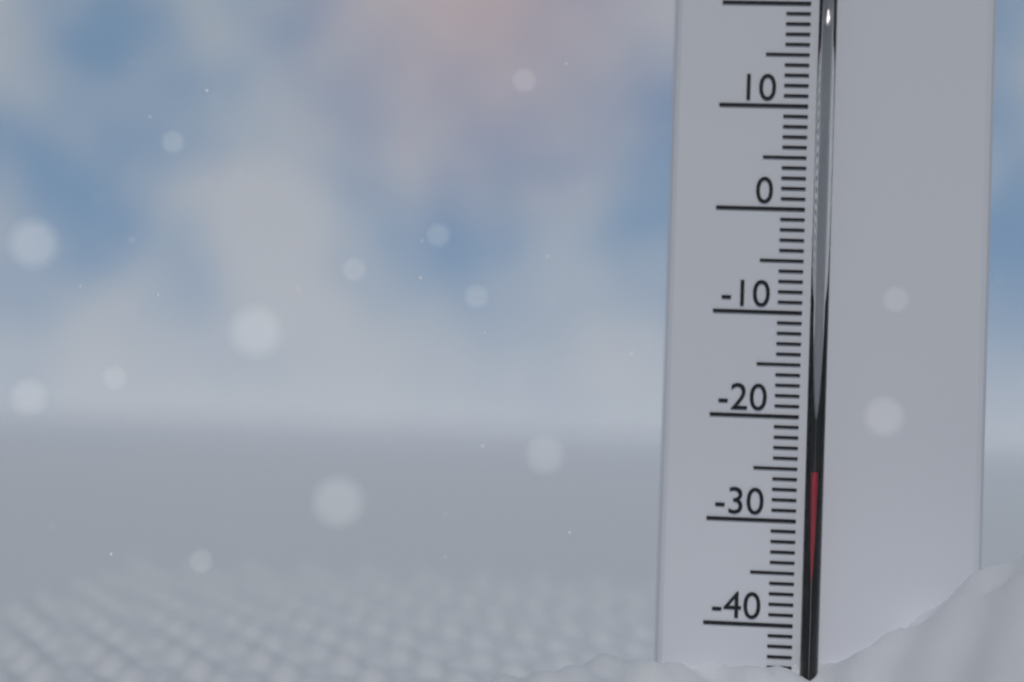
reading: -25 °C
